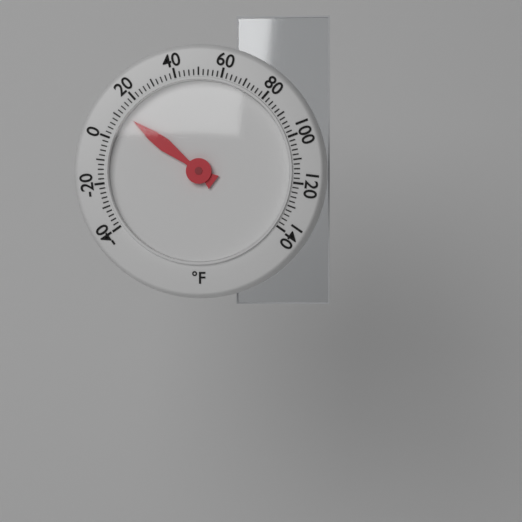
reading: 12 °F
